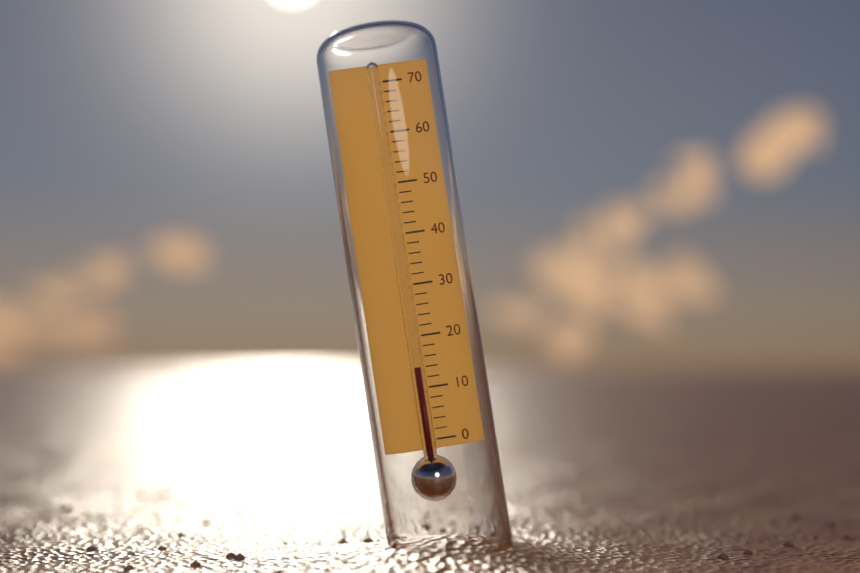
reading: 14 (no unit)
